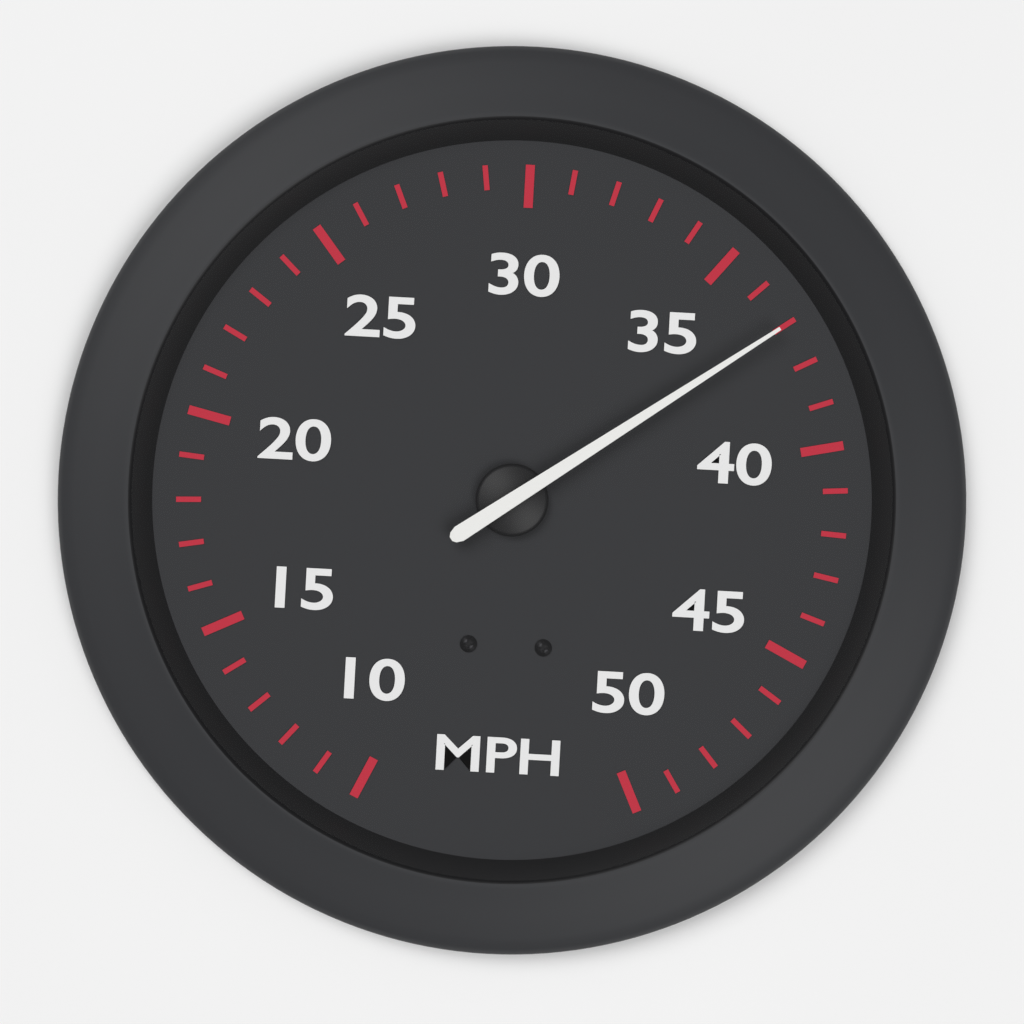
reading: 37 MPH
